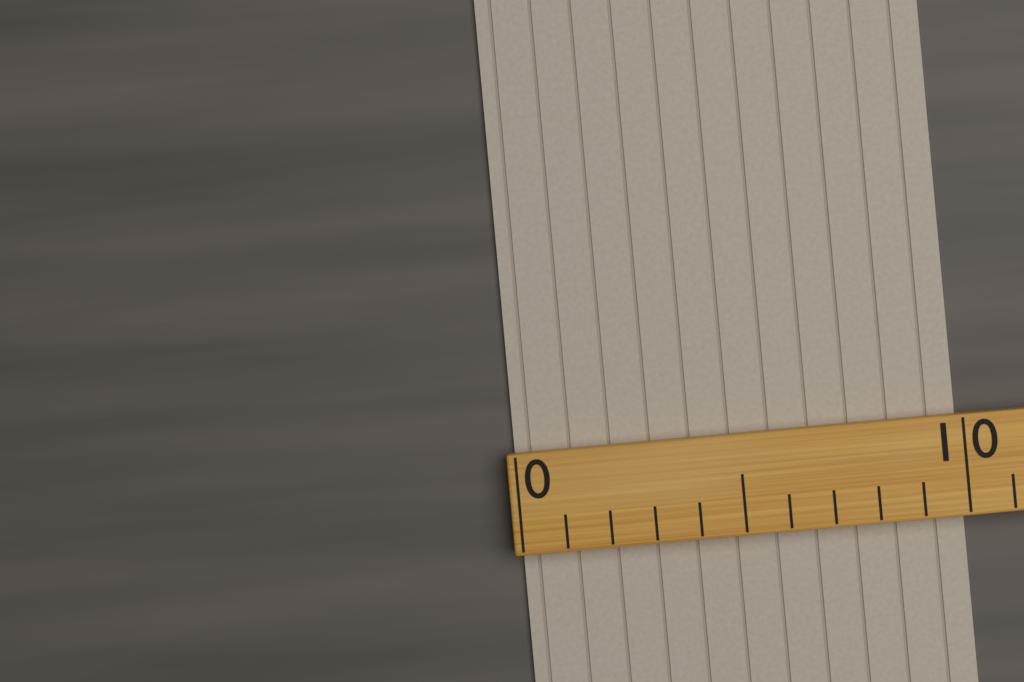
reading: 10 (no unit)
